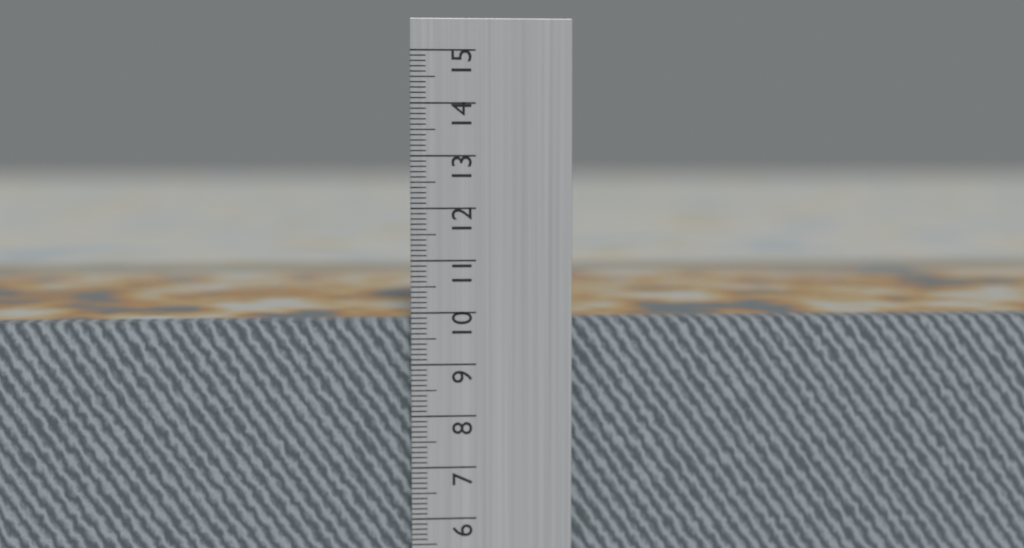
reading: 9.8 cm
